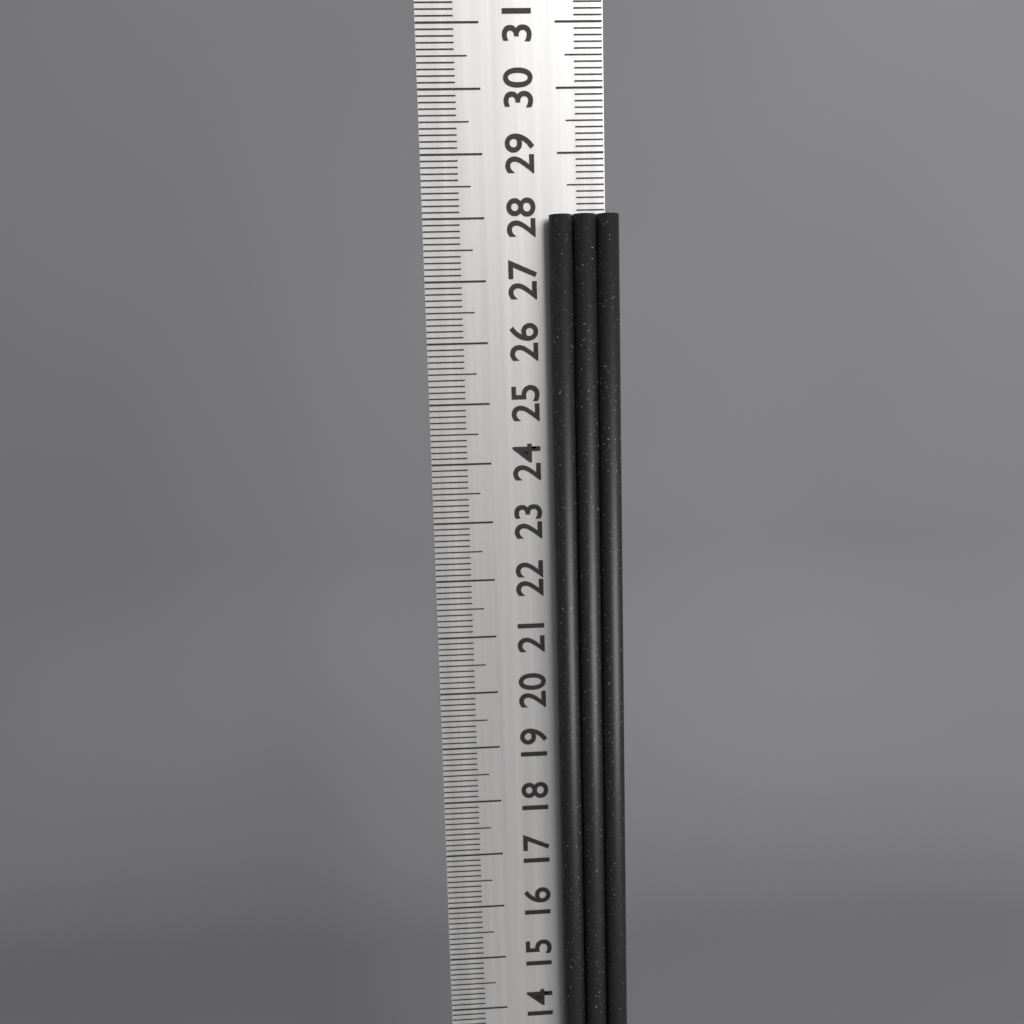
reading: 28.0 cm
